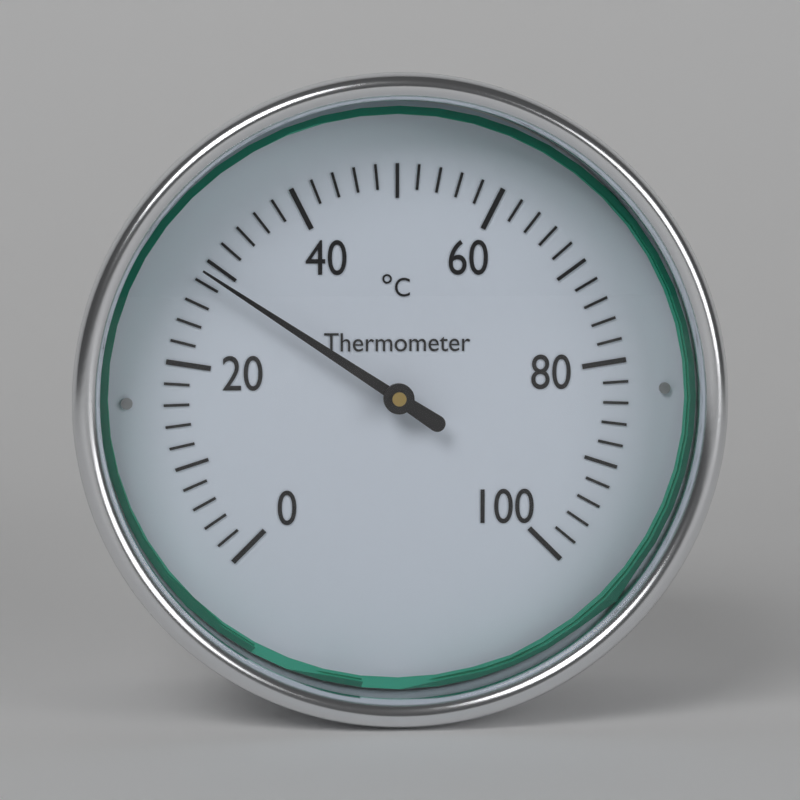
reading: 29 °C
